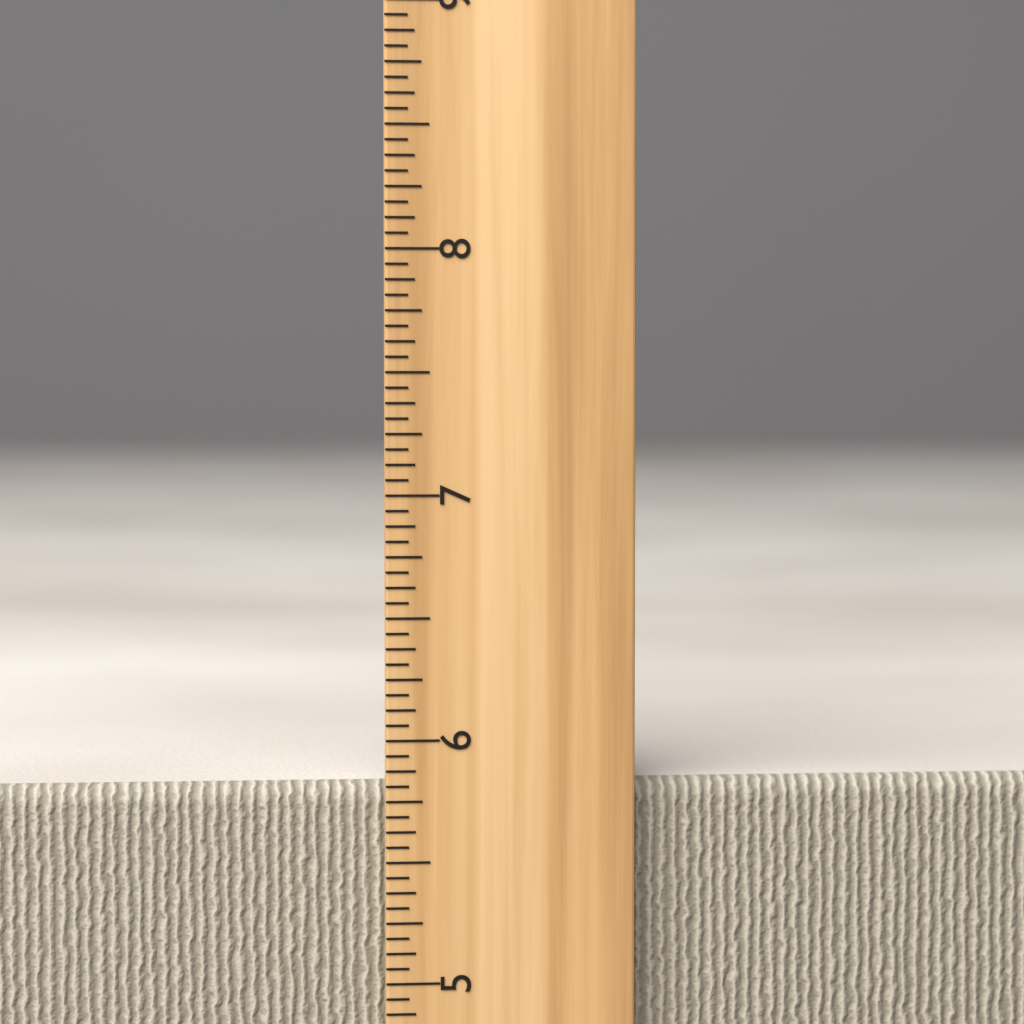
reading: 5.8125 inch
